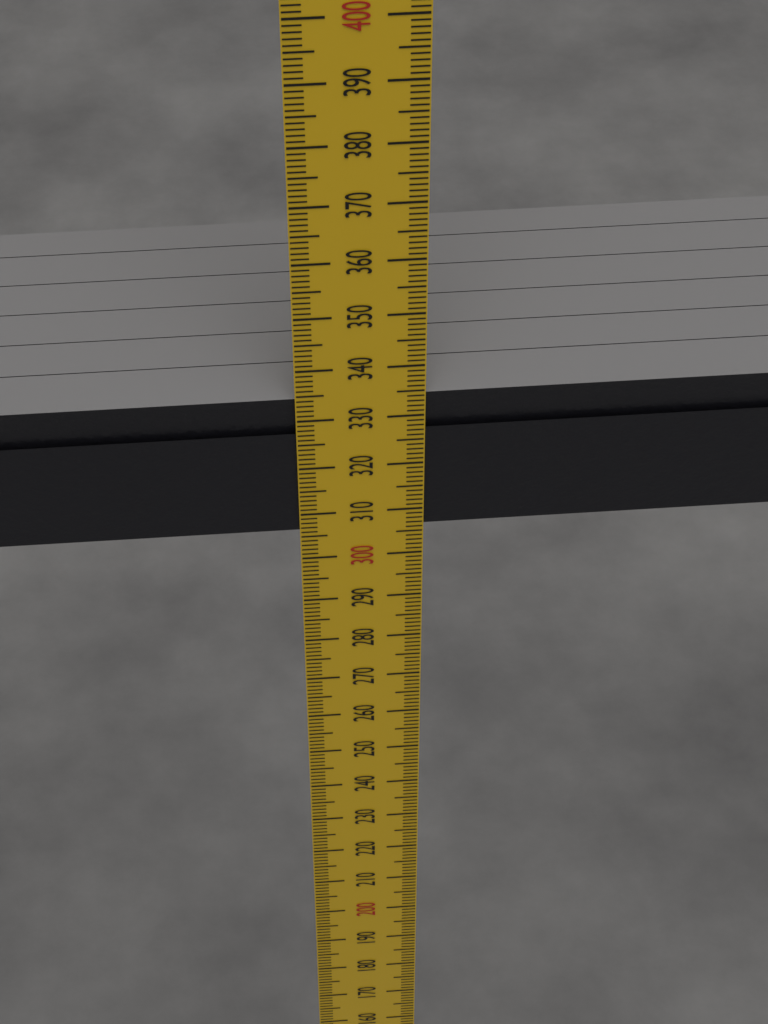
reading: 334 mm
